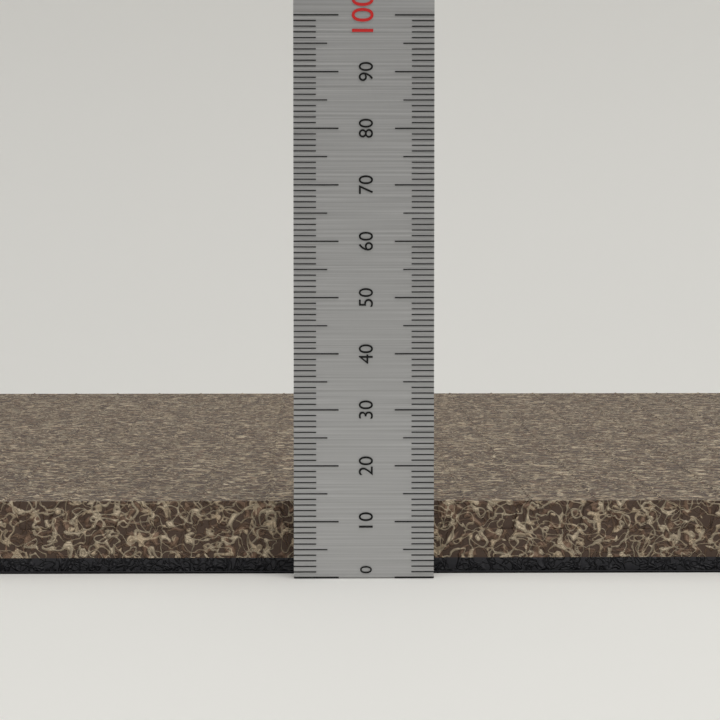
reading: 13 (no unit)
